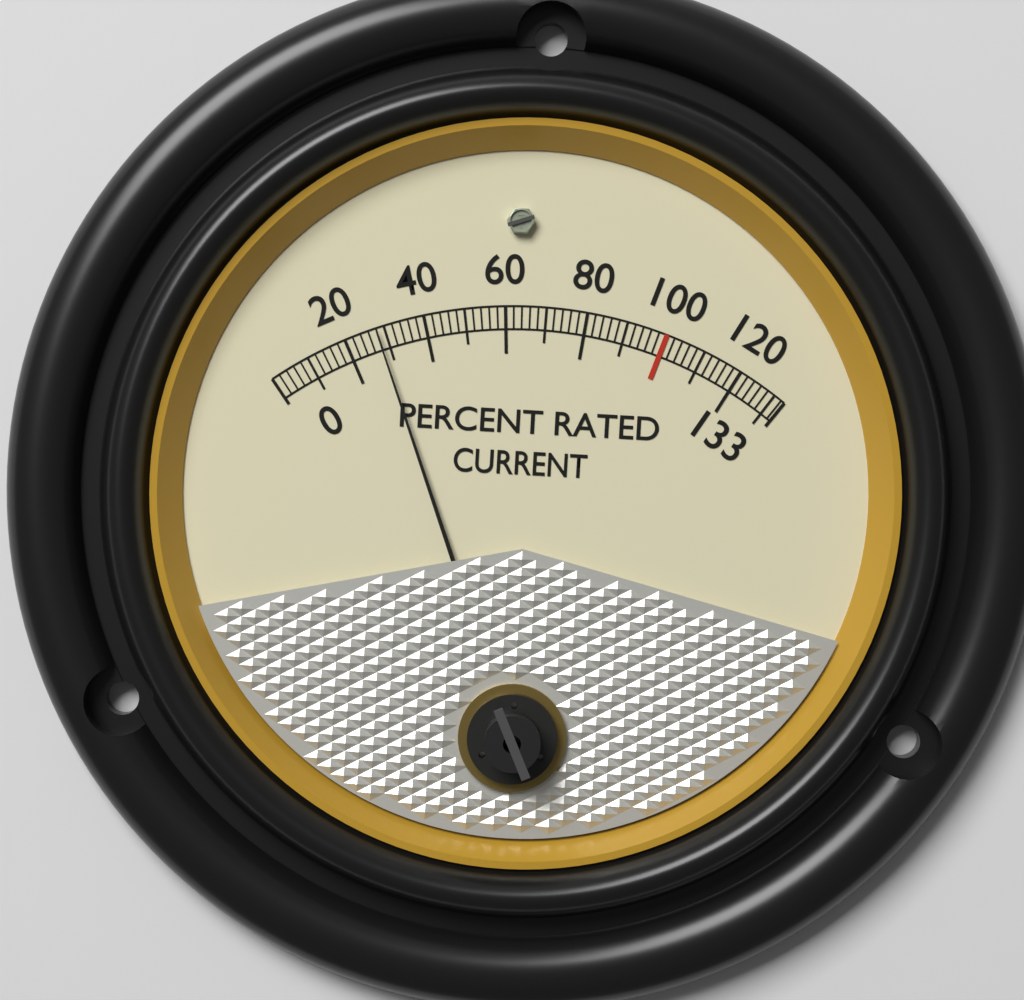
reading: 28 %
